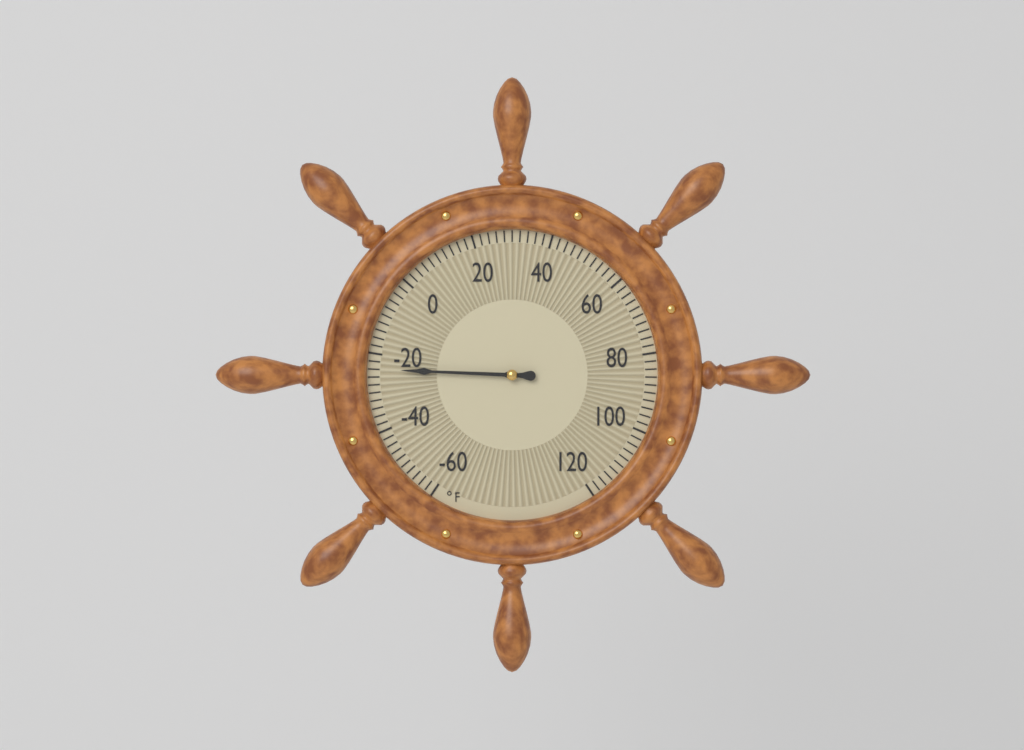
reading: -24 °F
